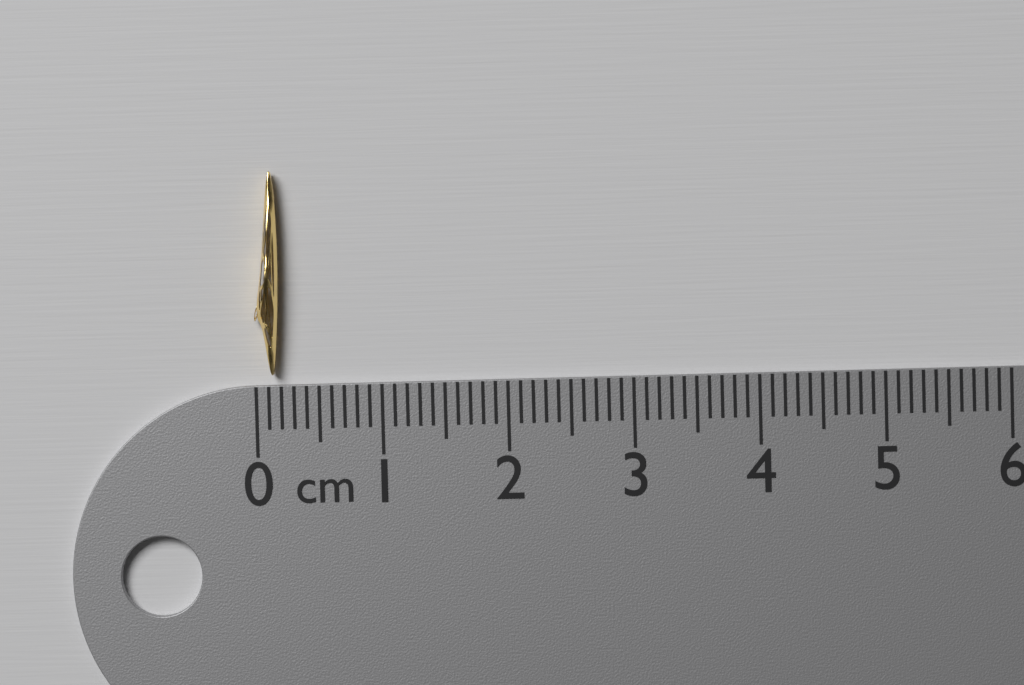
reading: 0.2 cm
